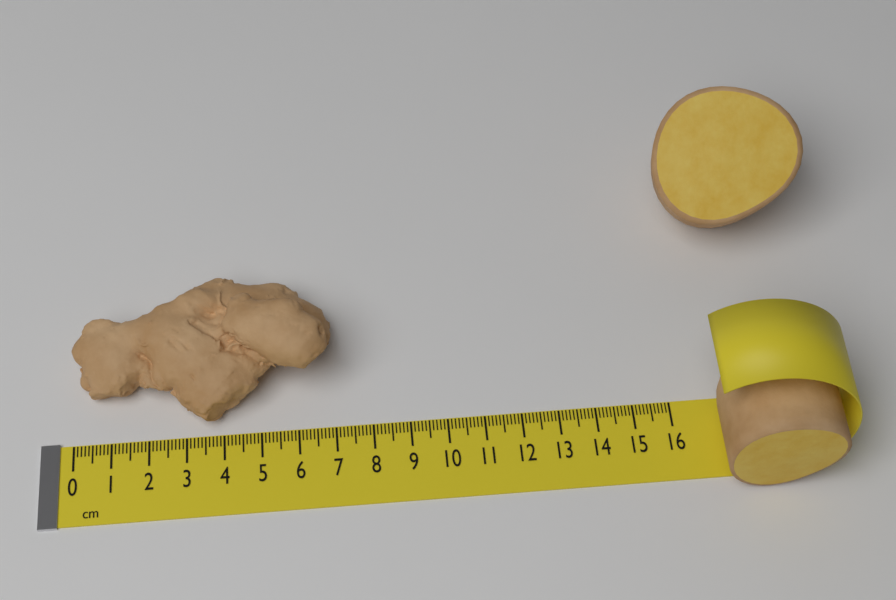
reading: 7.0 cm
